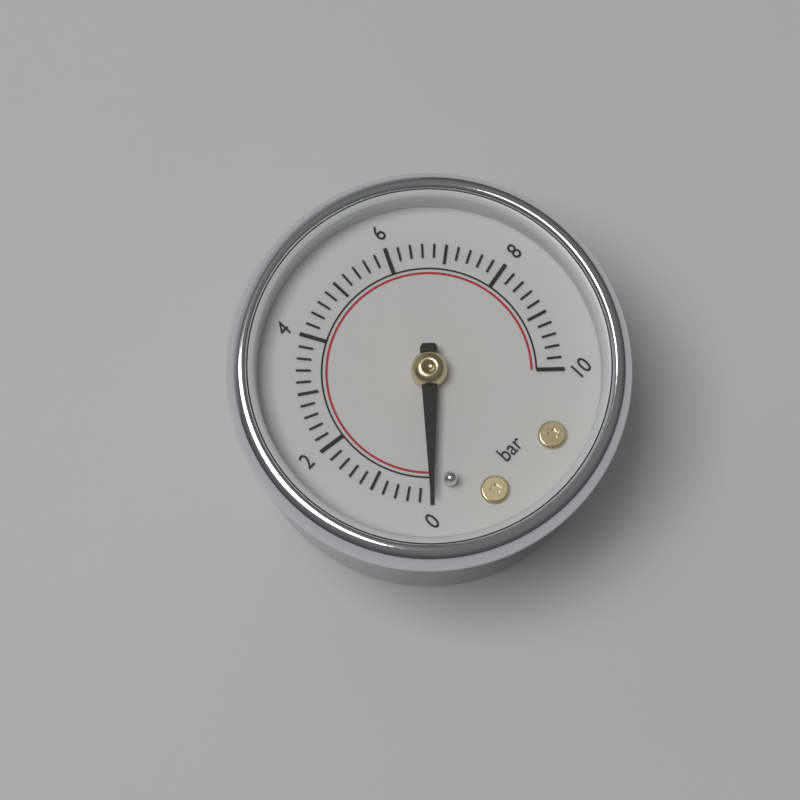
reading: 0.0 bar
